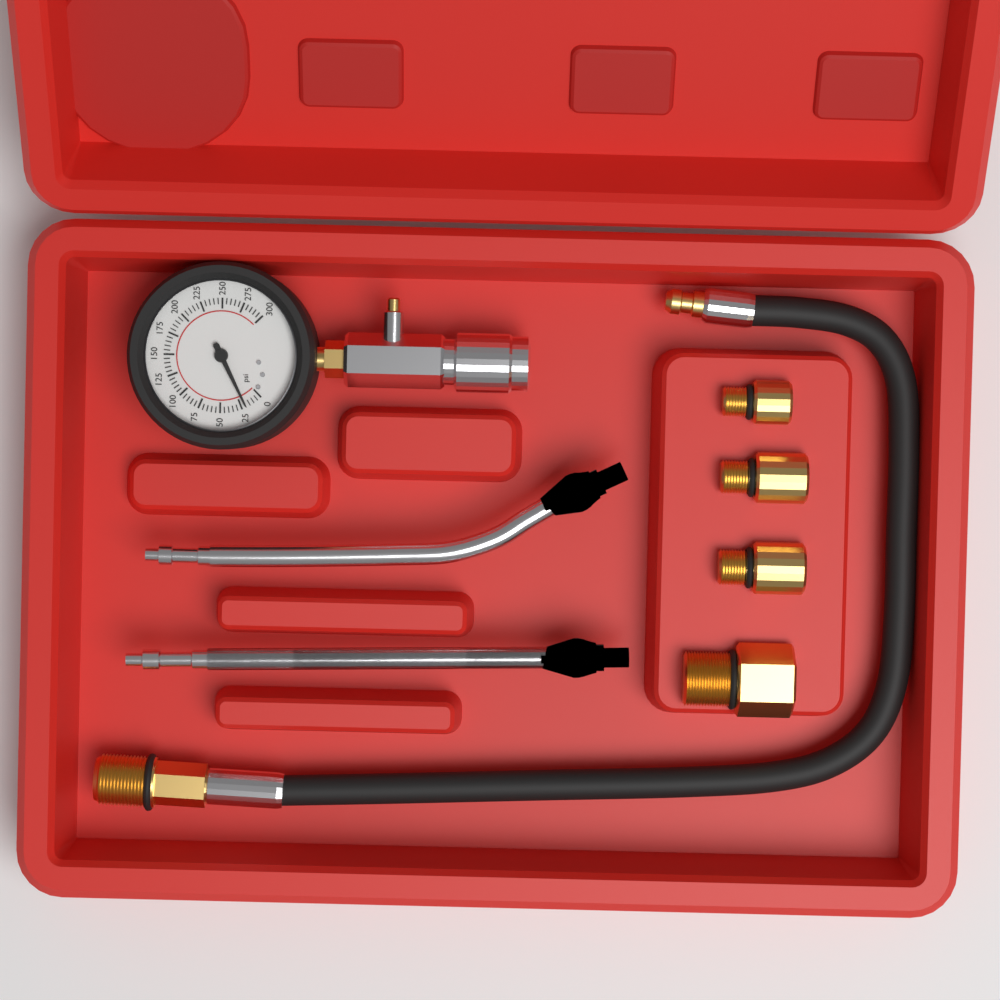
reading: 20 psi
